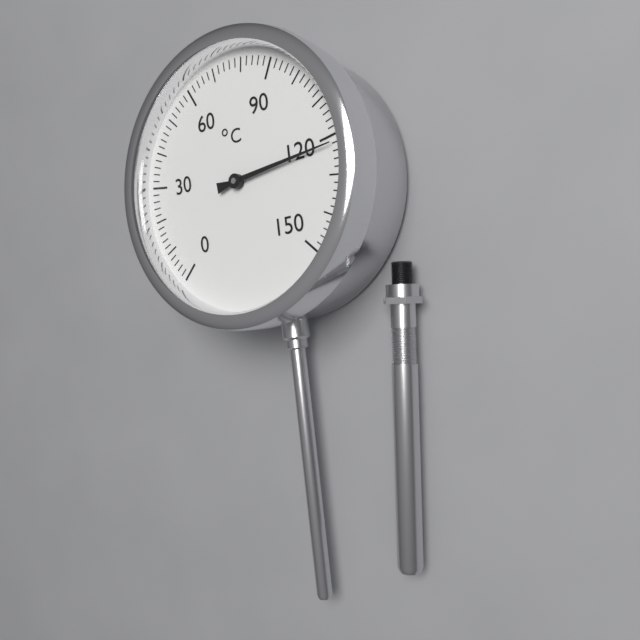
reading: 122 °C
